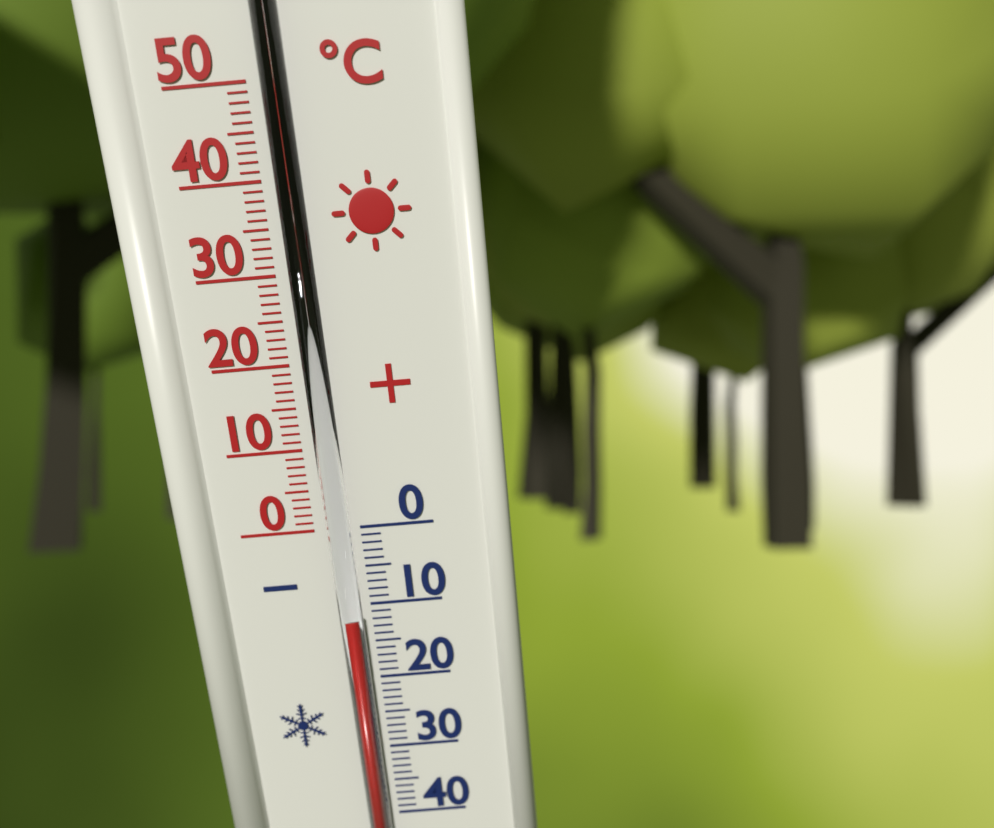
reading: -11 °C
